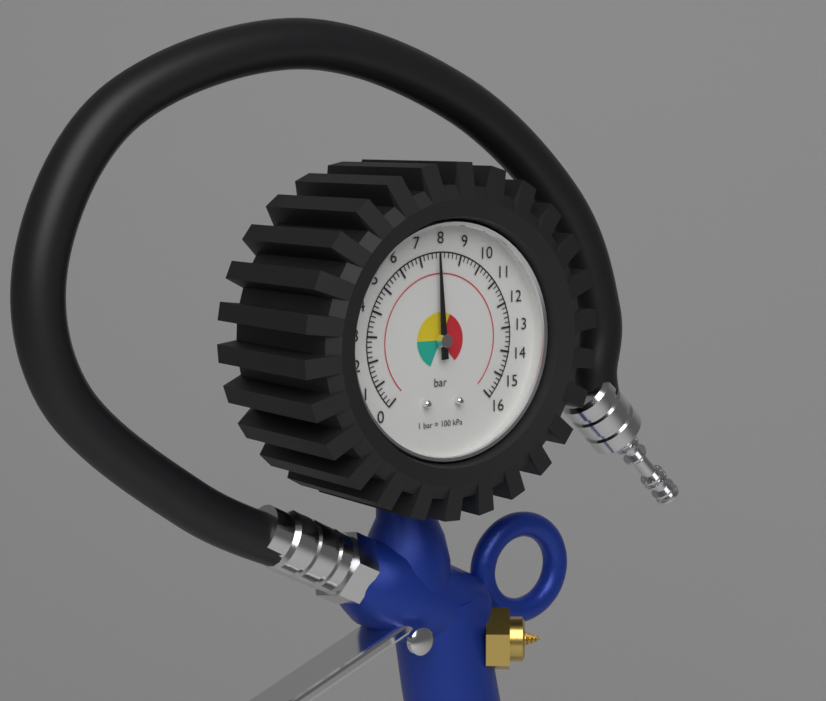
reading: 7.8 bar
